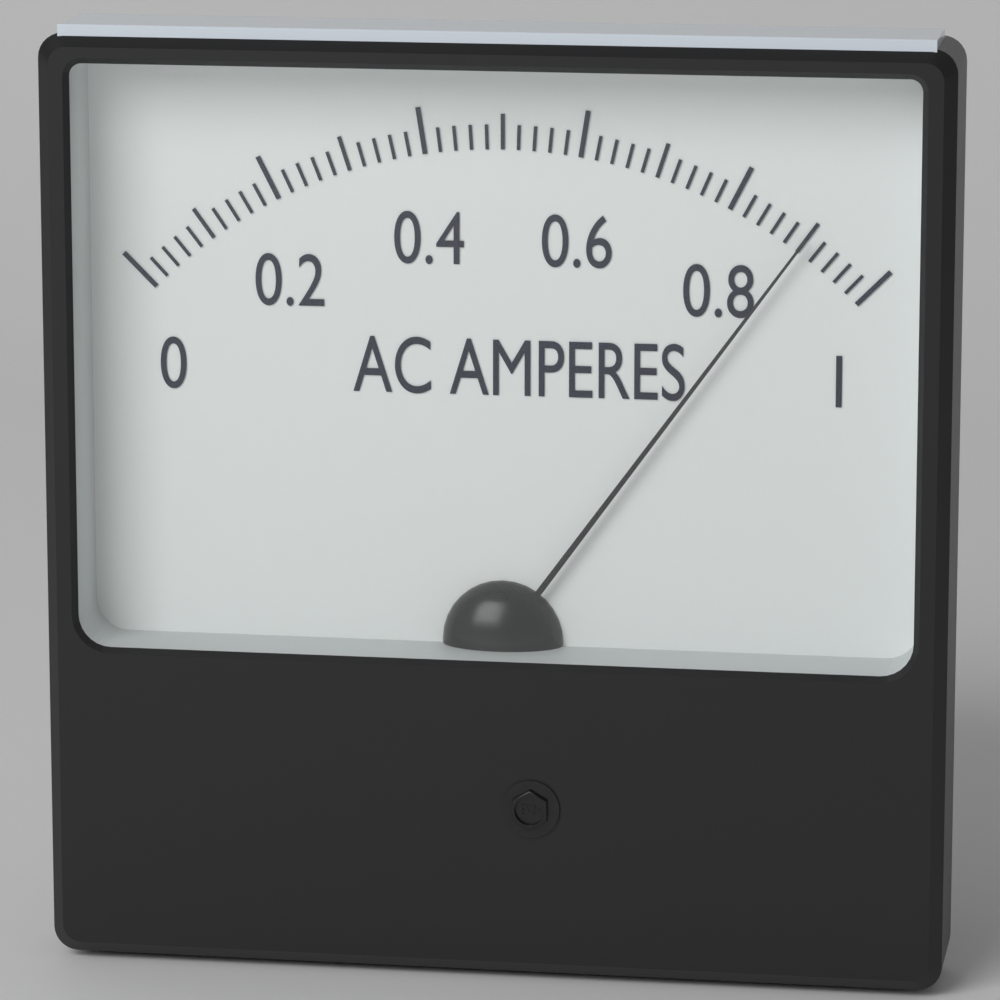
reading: 0.90 A
